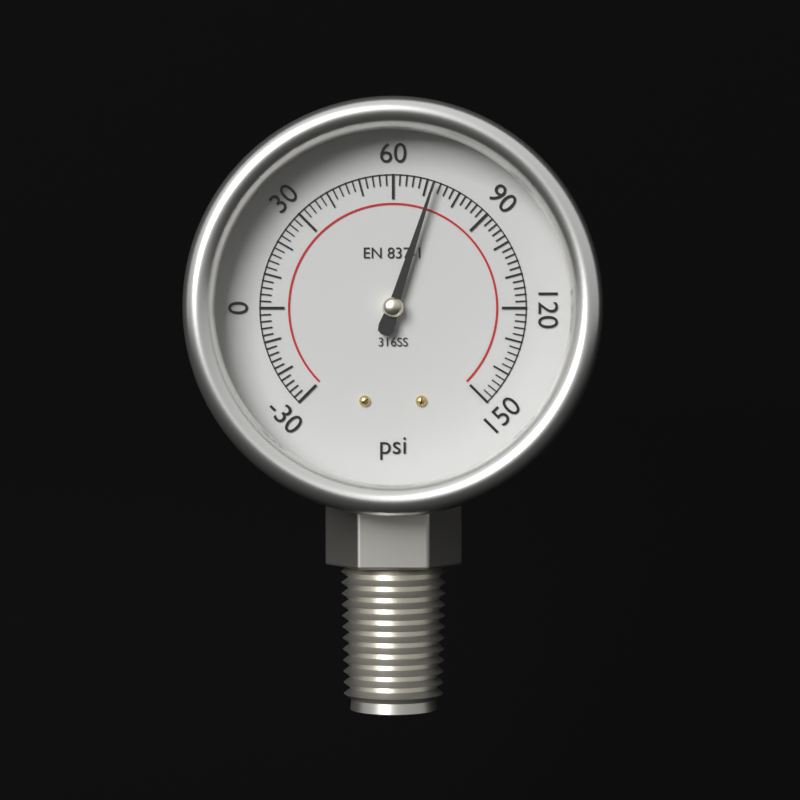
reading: 72 psi
